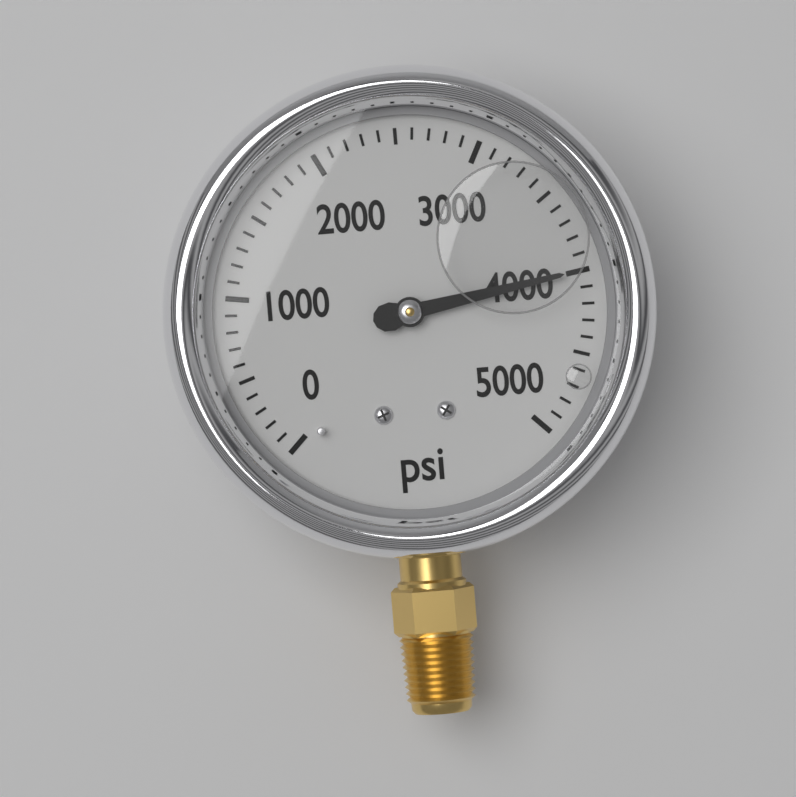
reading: 4000 psi
